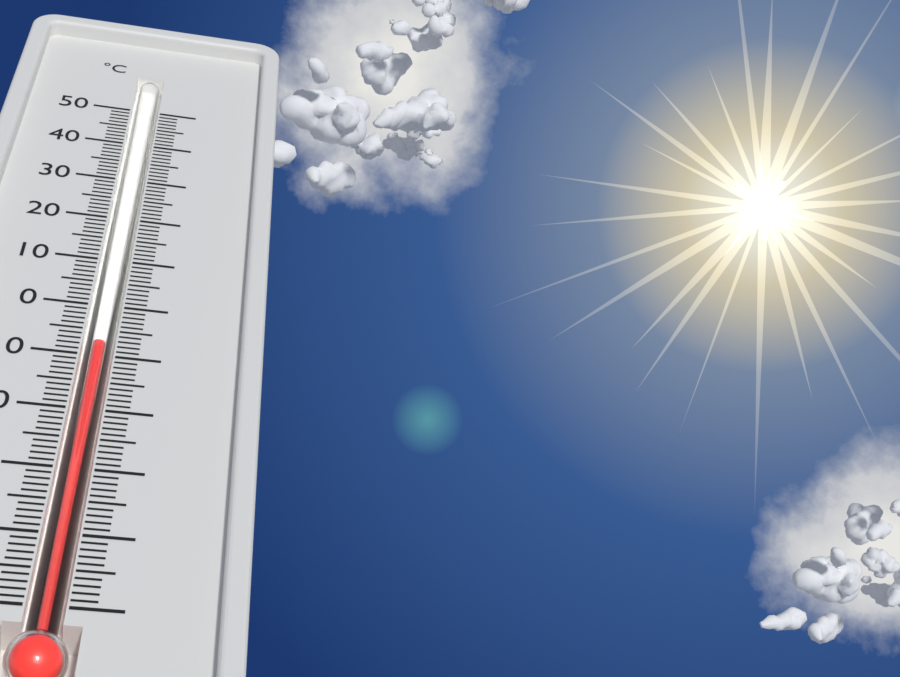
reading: -7 °C
